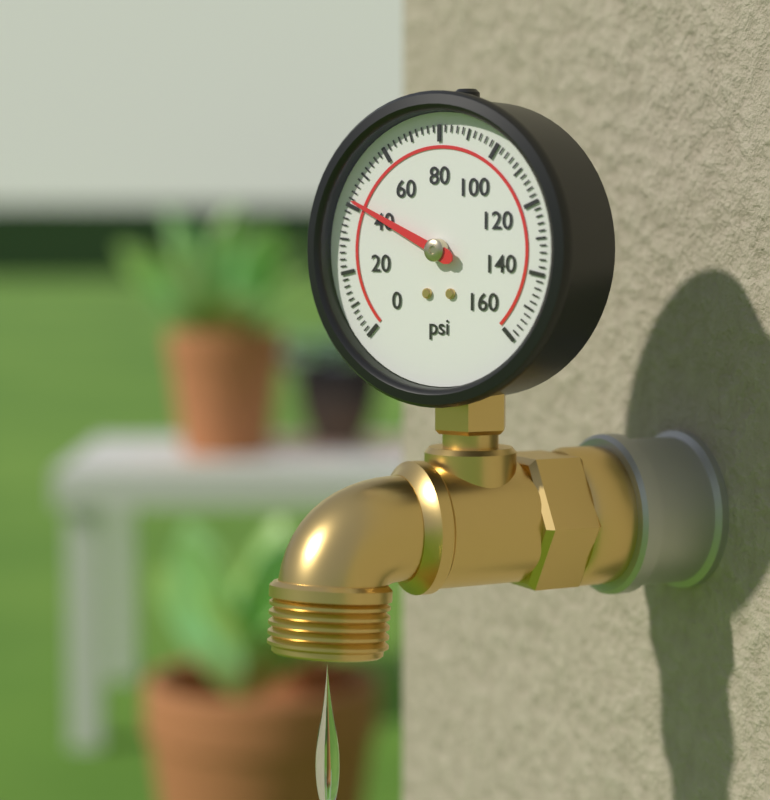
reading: 42 psi
